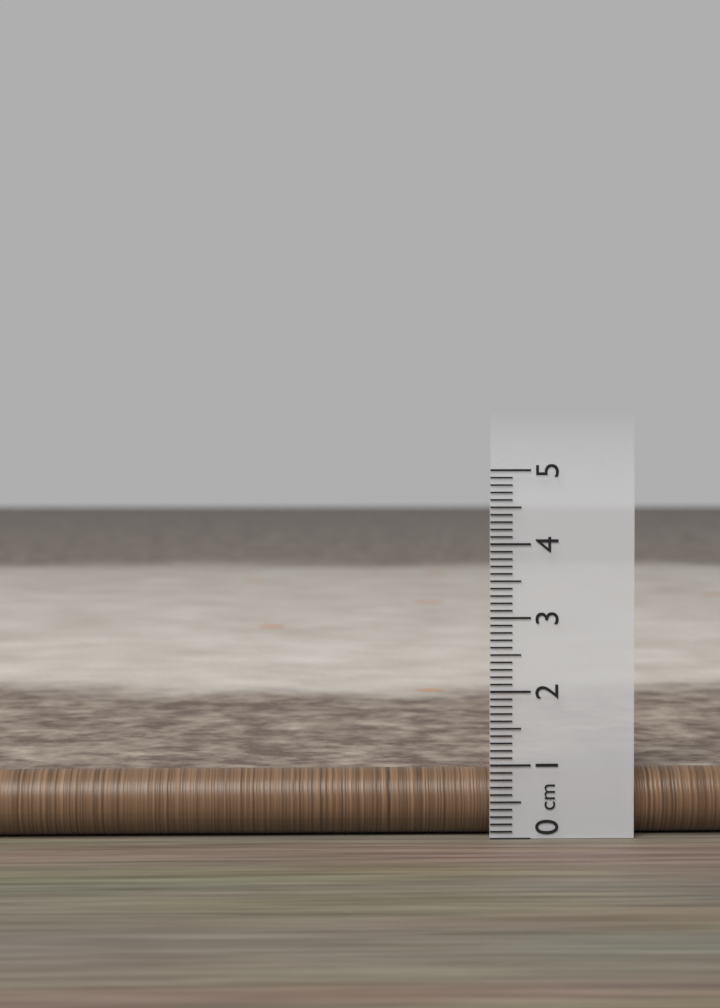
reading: 0.9 cm
